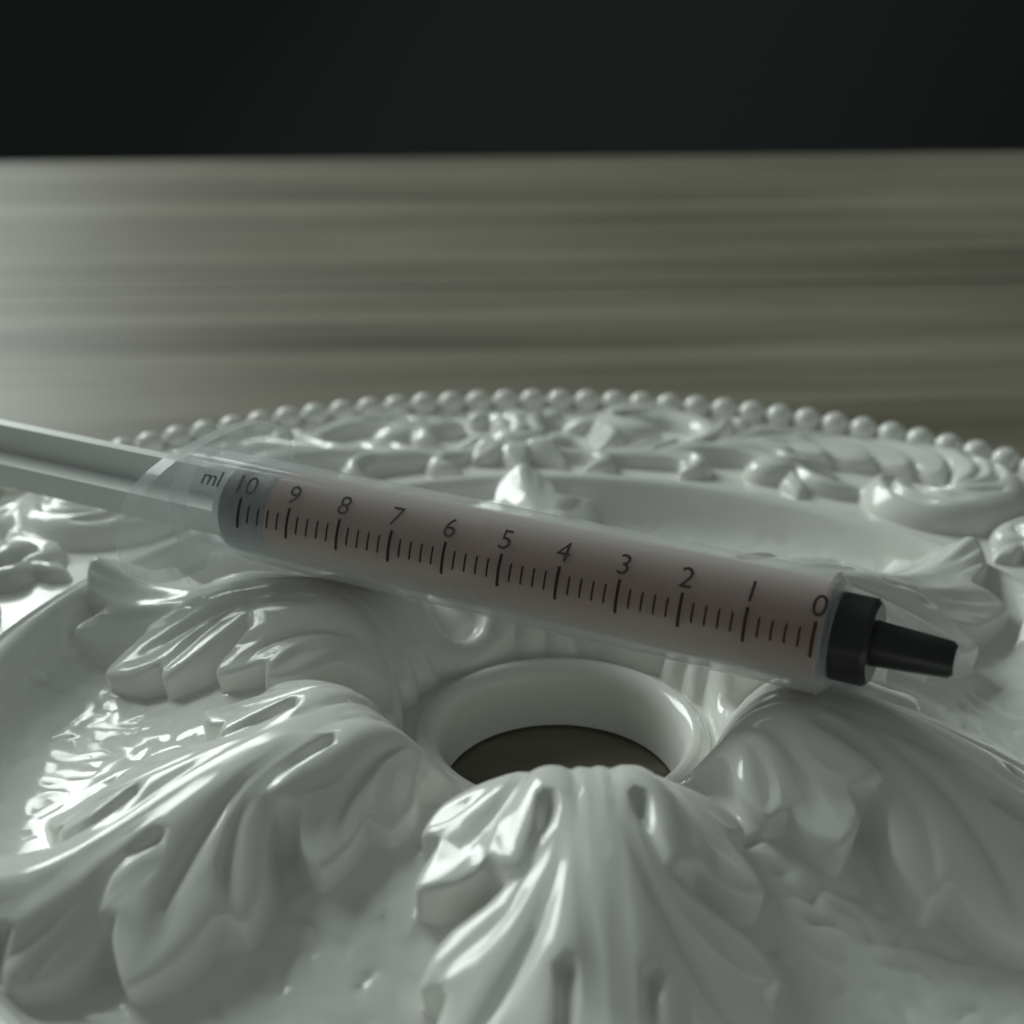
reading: 9.6 ml
